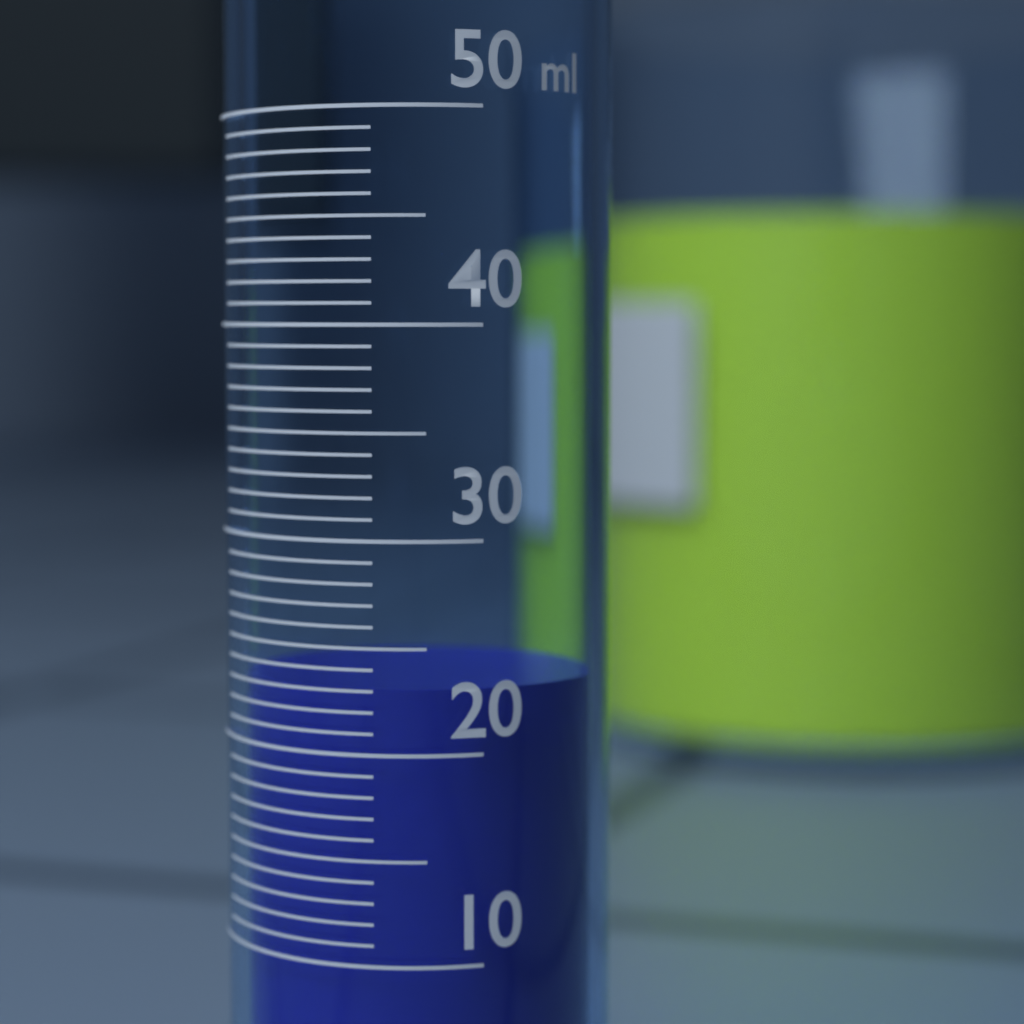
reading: 23 ml
